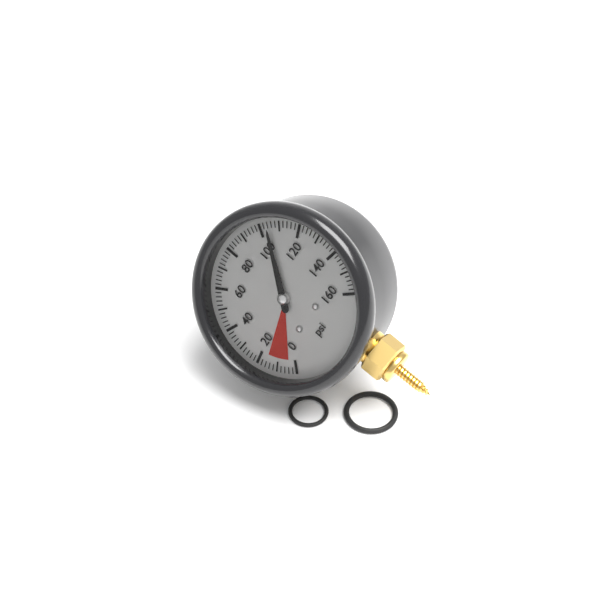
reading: 104 psi
